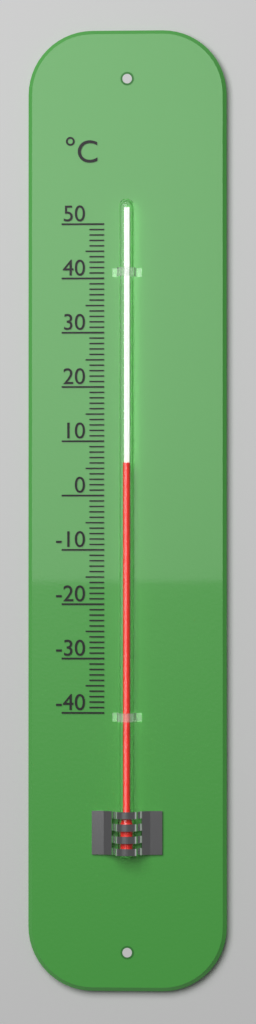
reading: 6 °C
